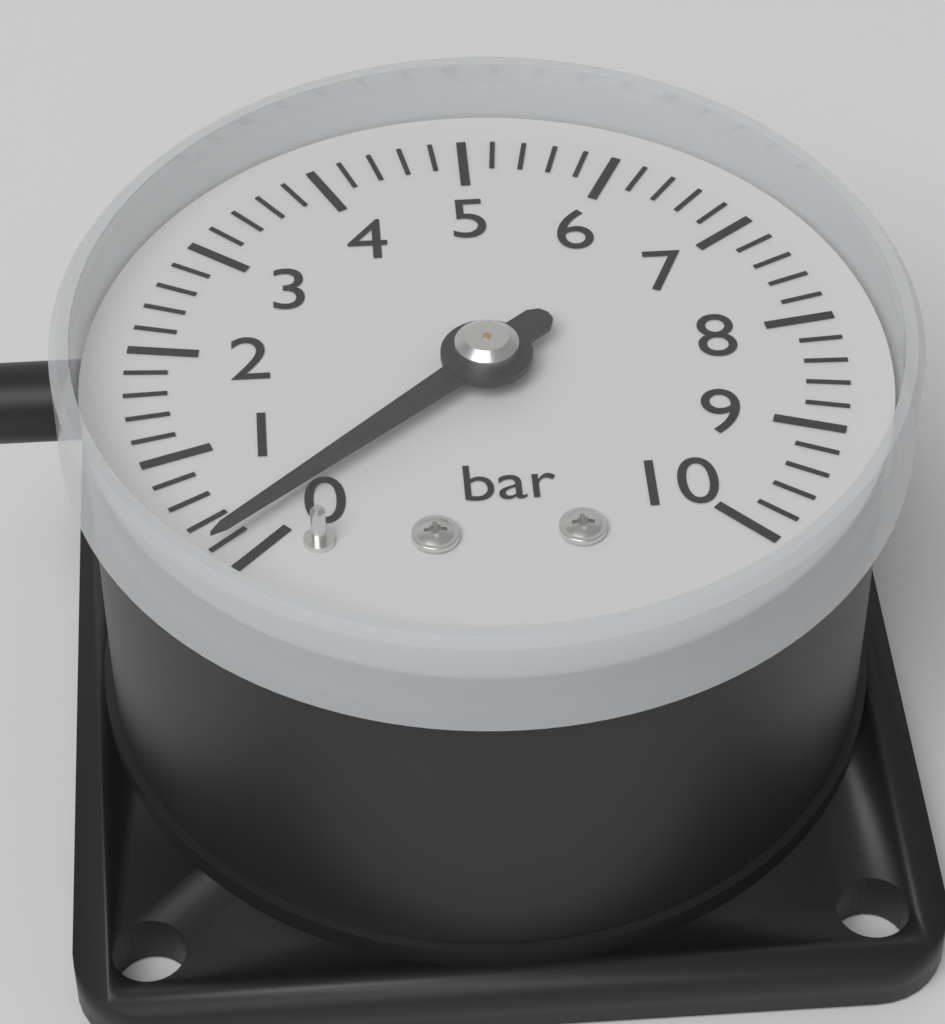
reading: 0.2 bar
